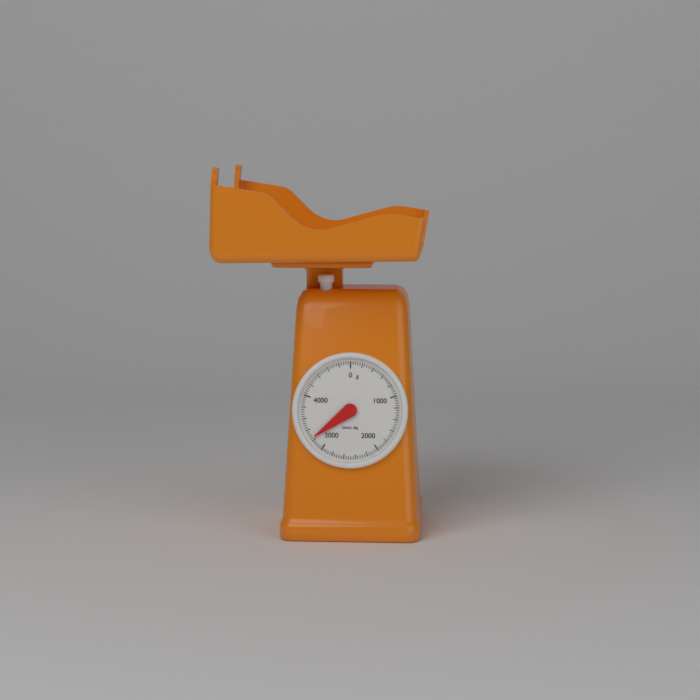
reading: 3240 g
